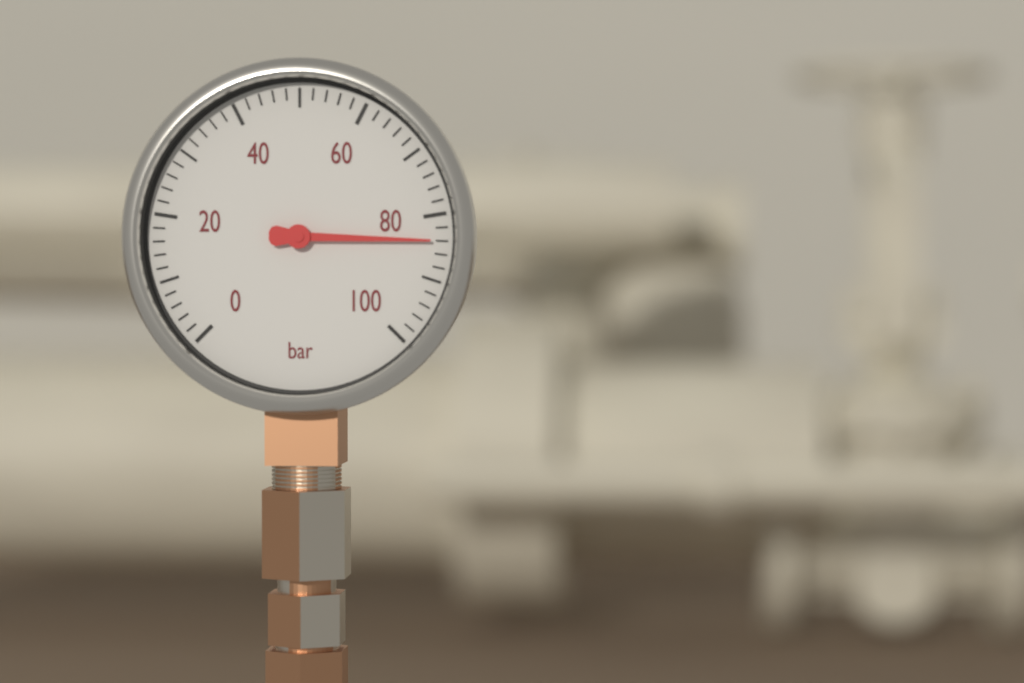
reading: 84 bar
